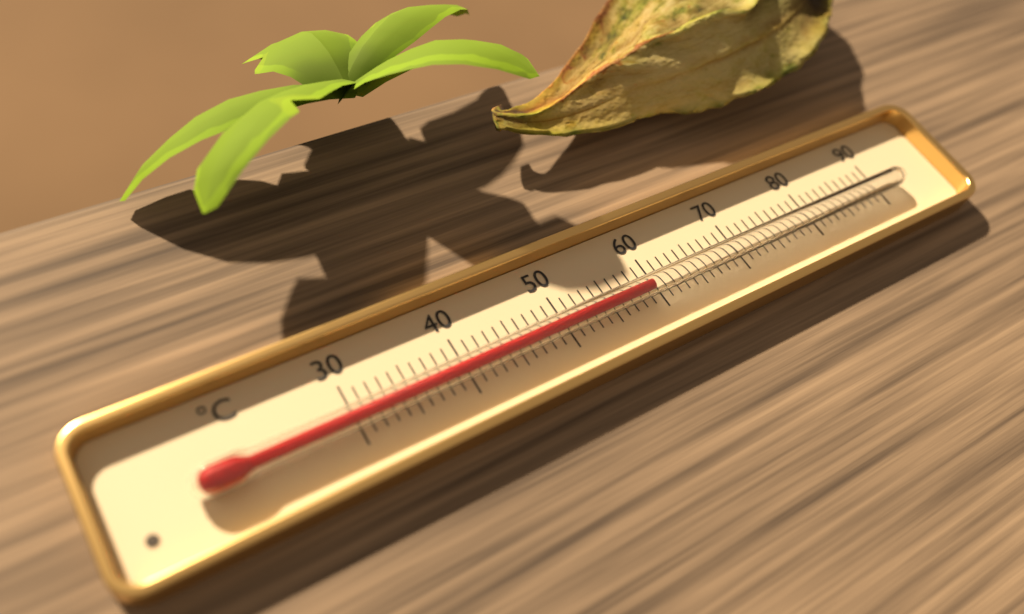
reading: 59 °C
